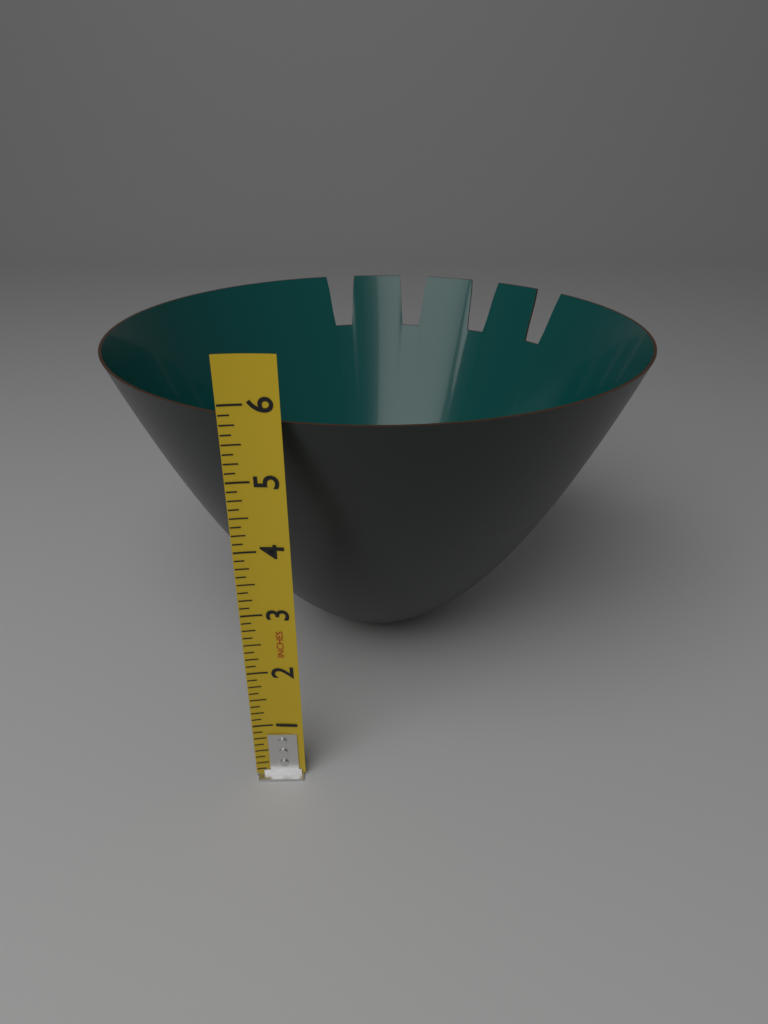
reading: 5.750 in
